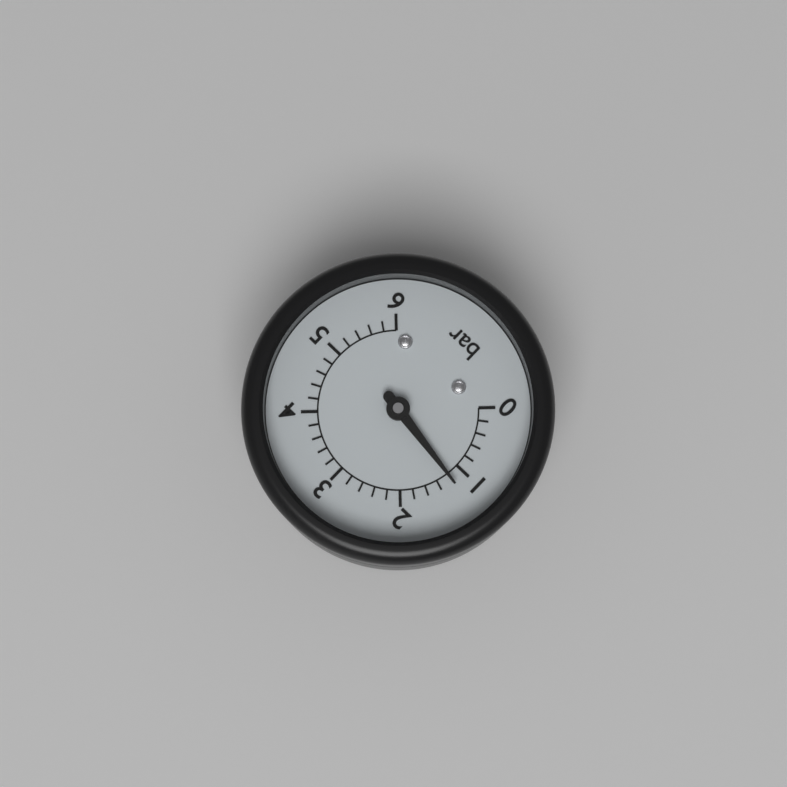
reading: 1.2 bar
